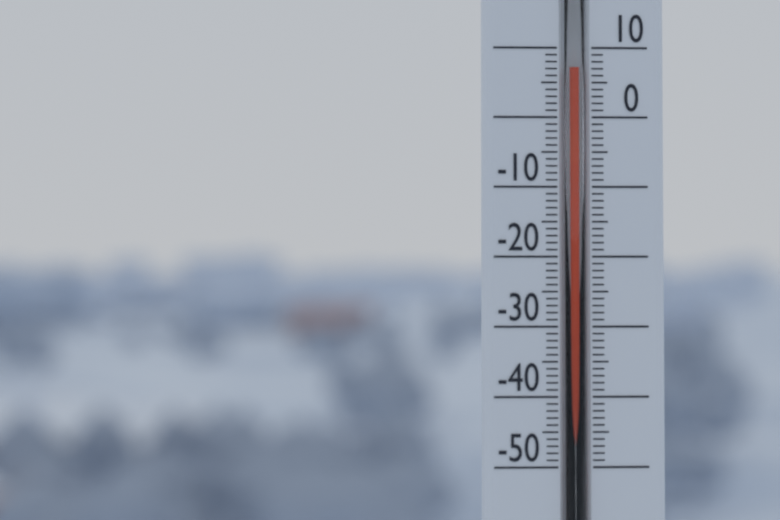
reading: 7 (no unit)
